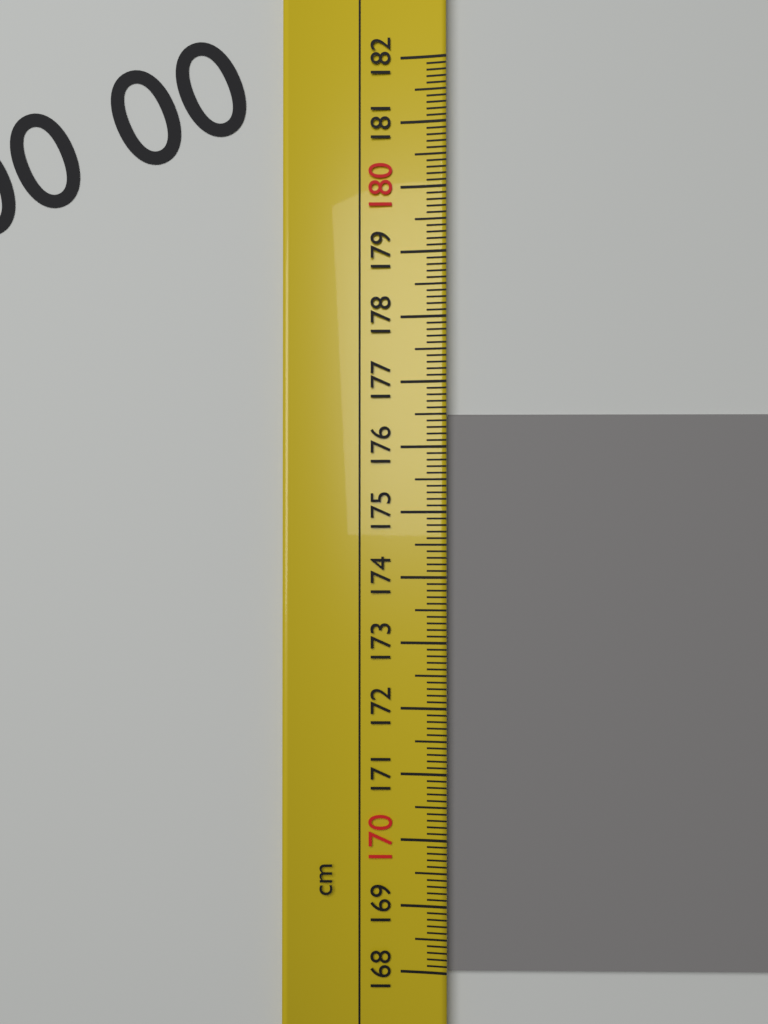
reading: 176.5 cm
